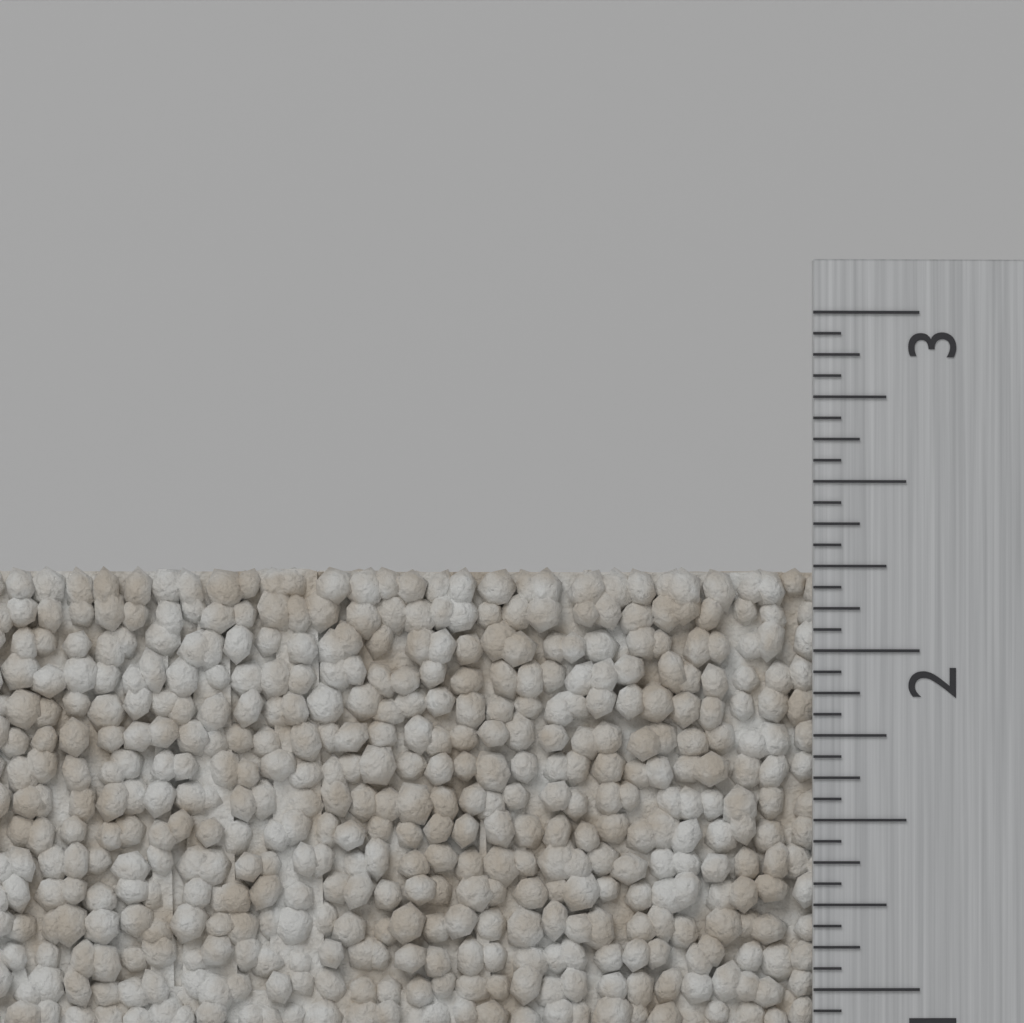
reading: 2.2500 inch
